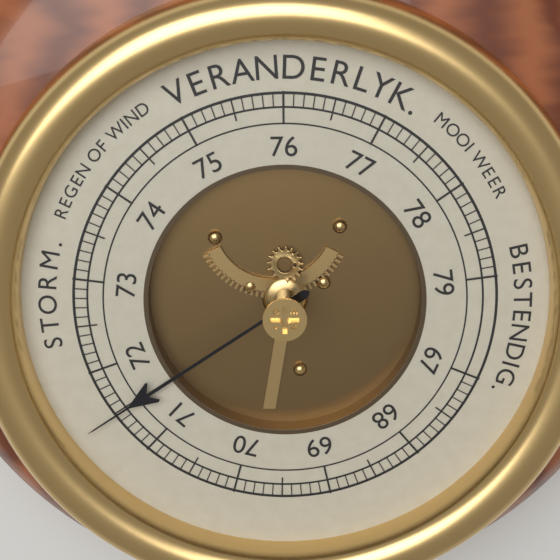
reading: 71.5 (no unit)
